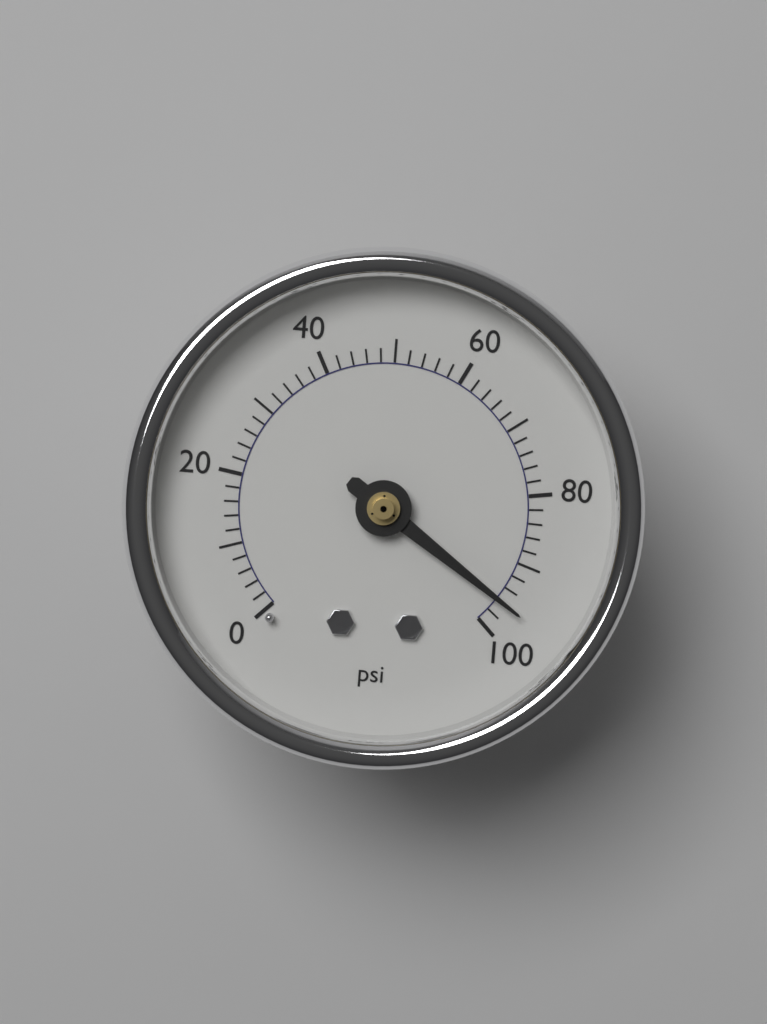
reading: 96 psi
